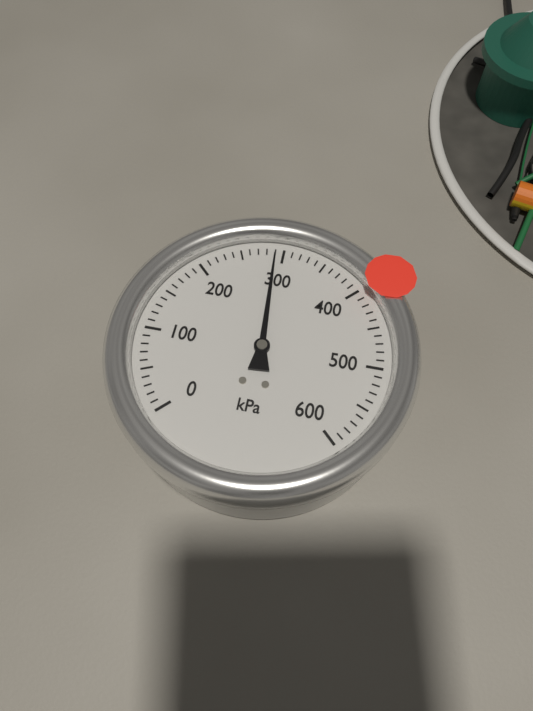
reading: 290 kPa
